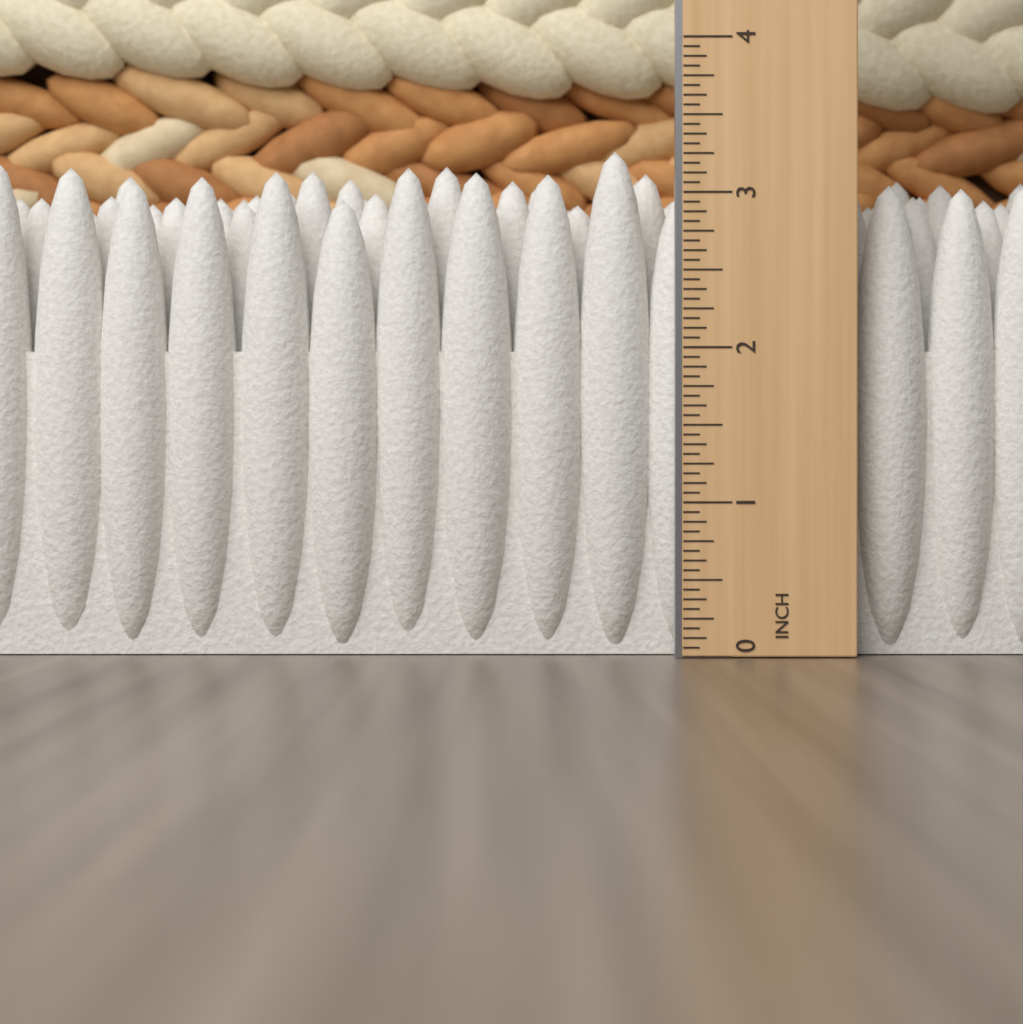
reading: 3.3125 in
